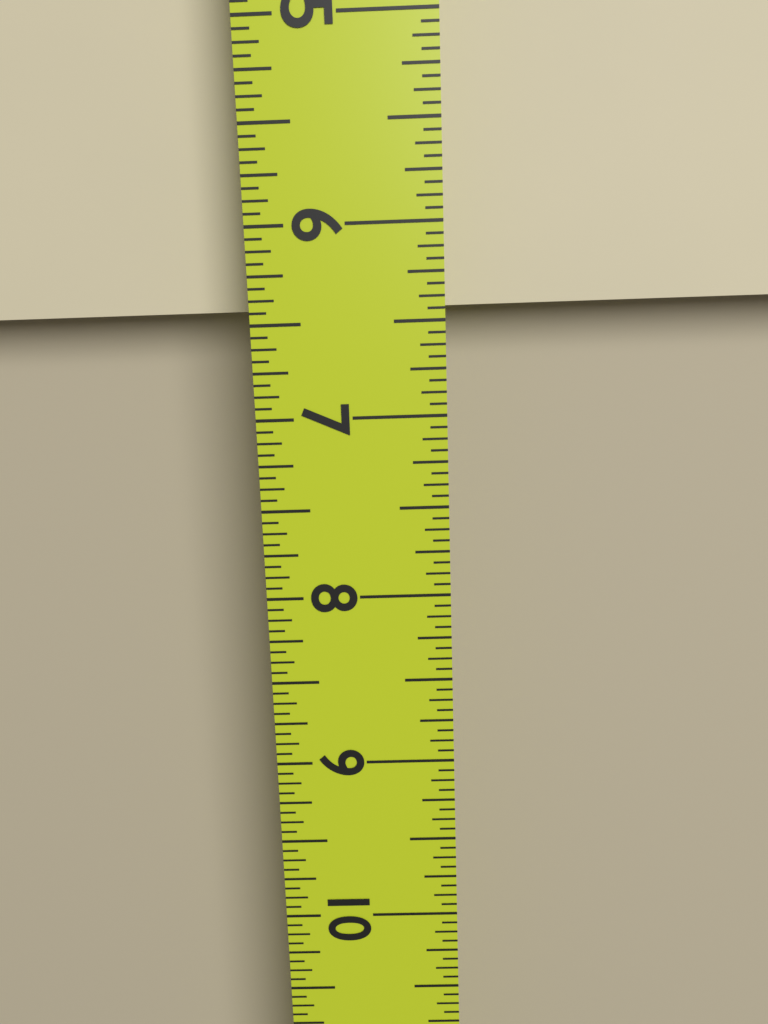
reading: 6.4375 in
